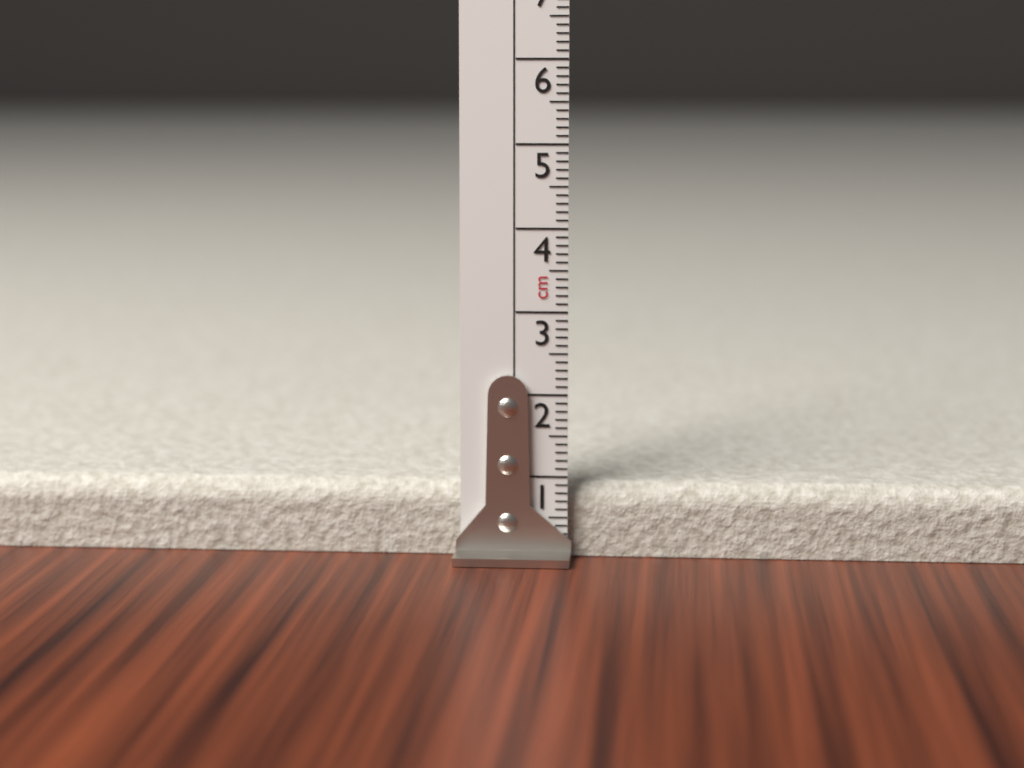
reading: 0.9 cm
